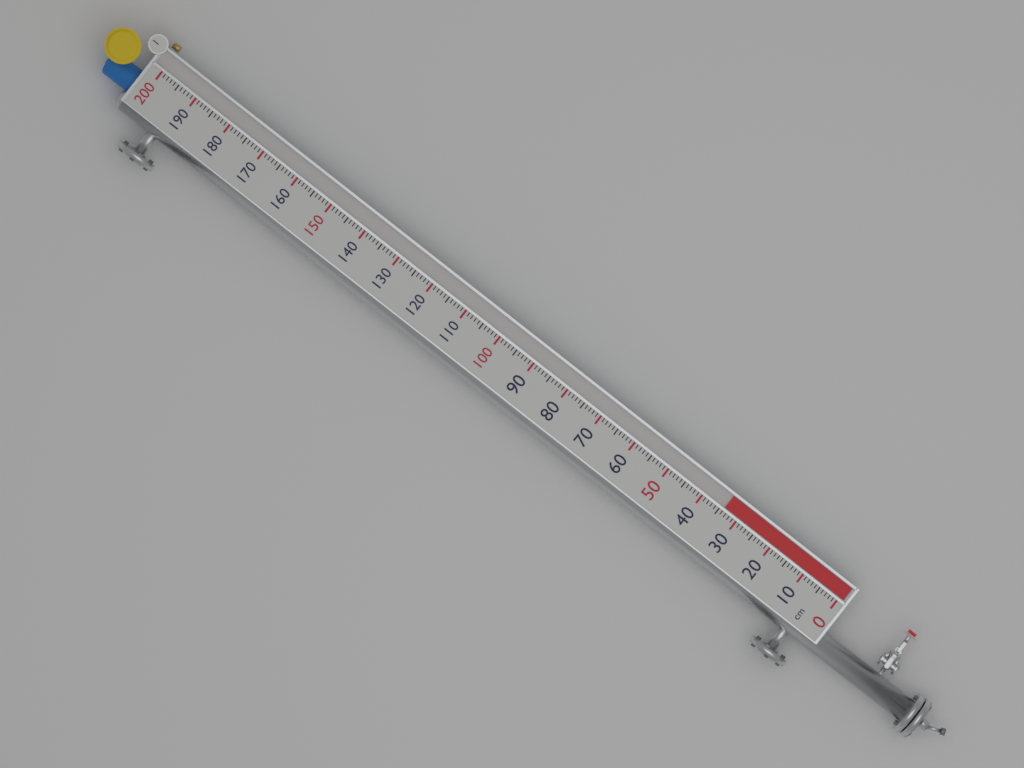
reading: 34 cm
